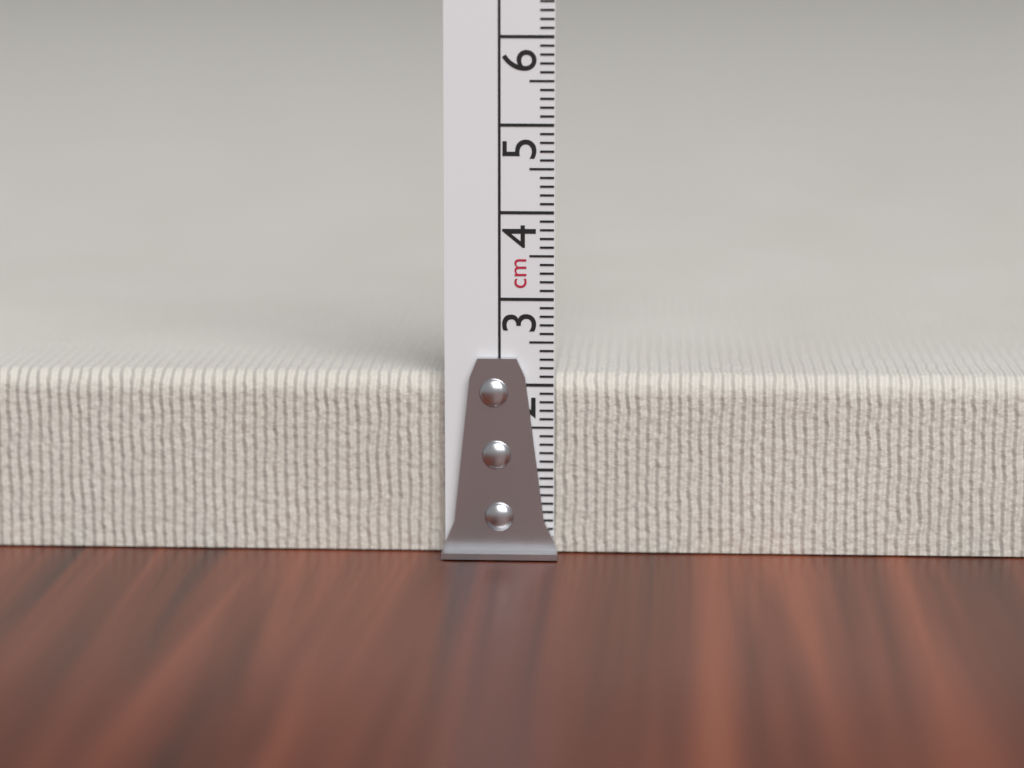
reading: 2.1 cm
